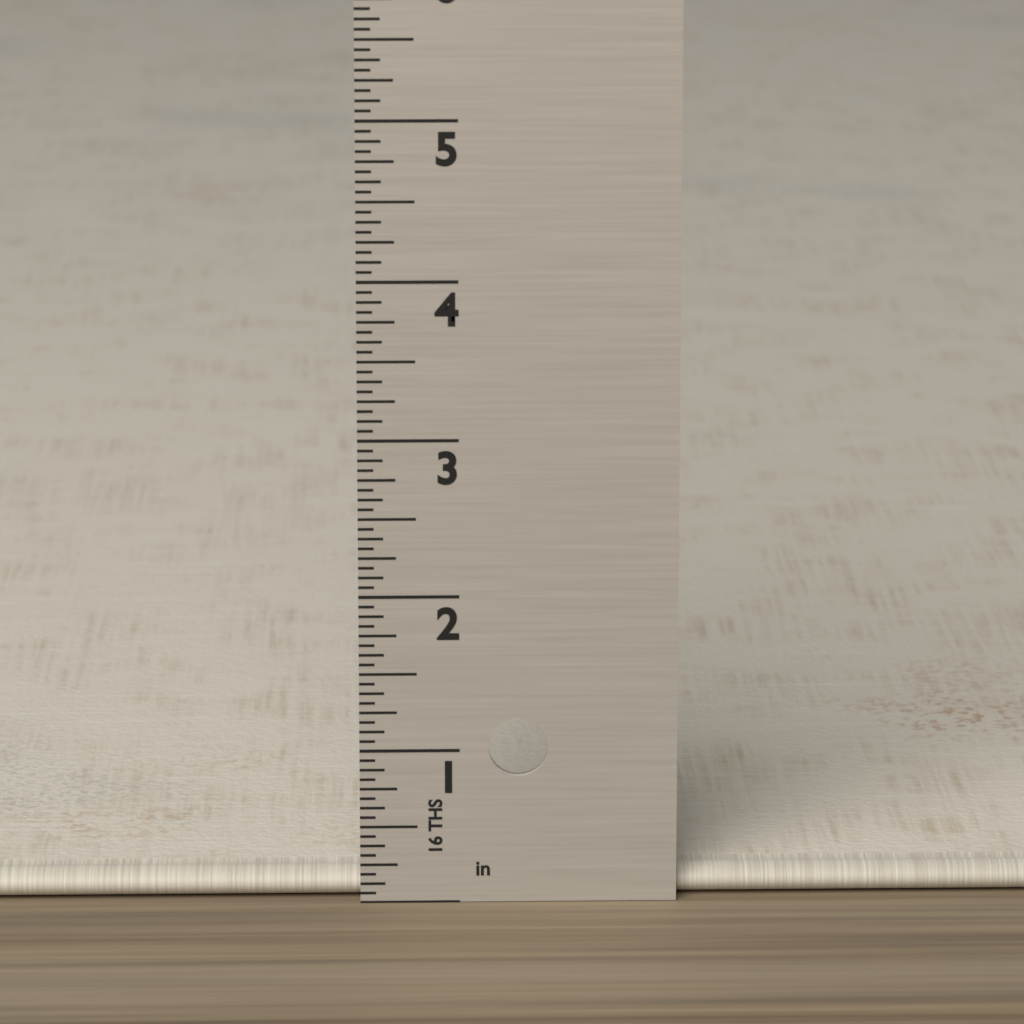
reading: 0.1875 in
